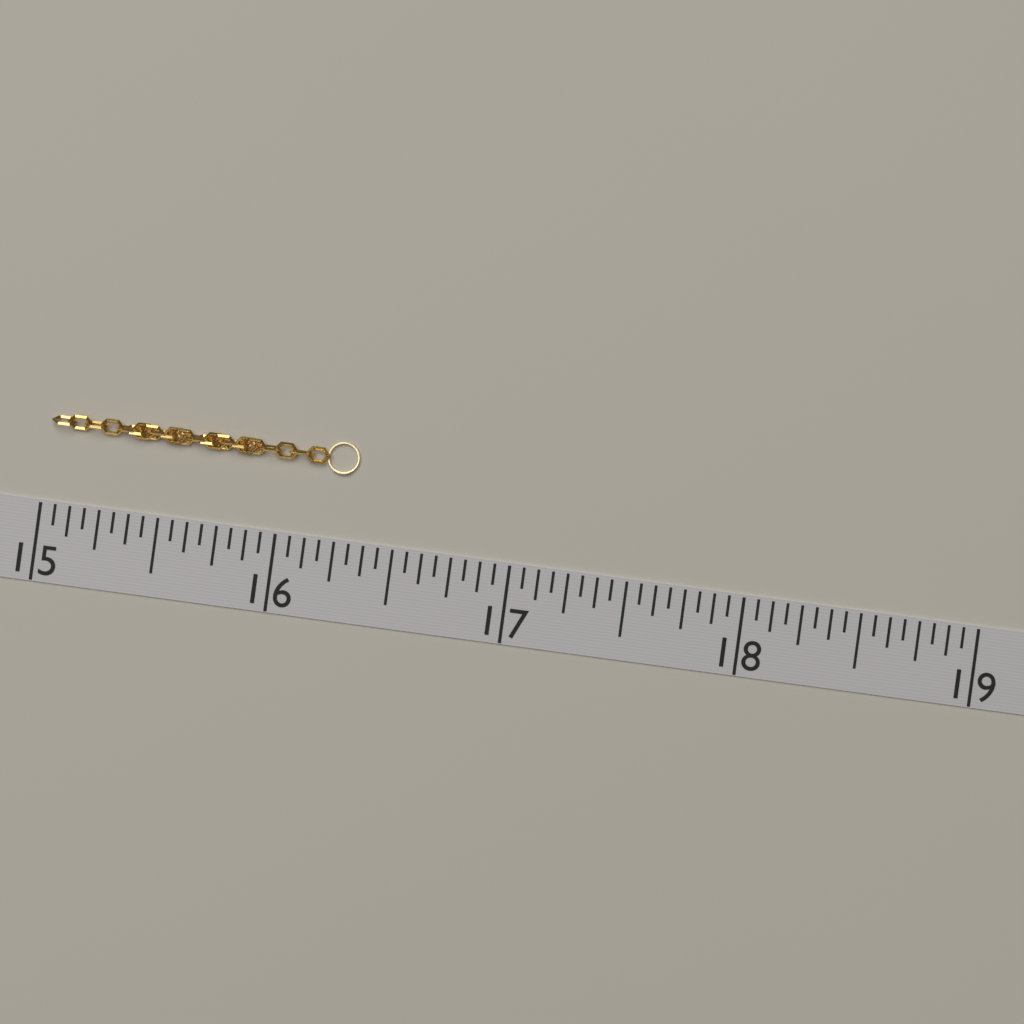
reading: 16.3125 (no unit)
